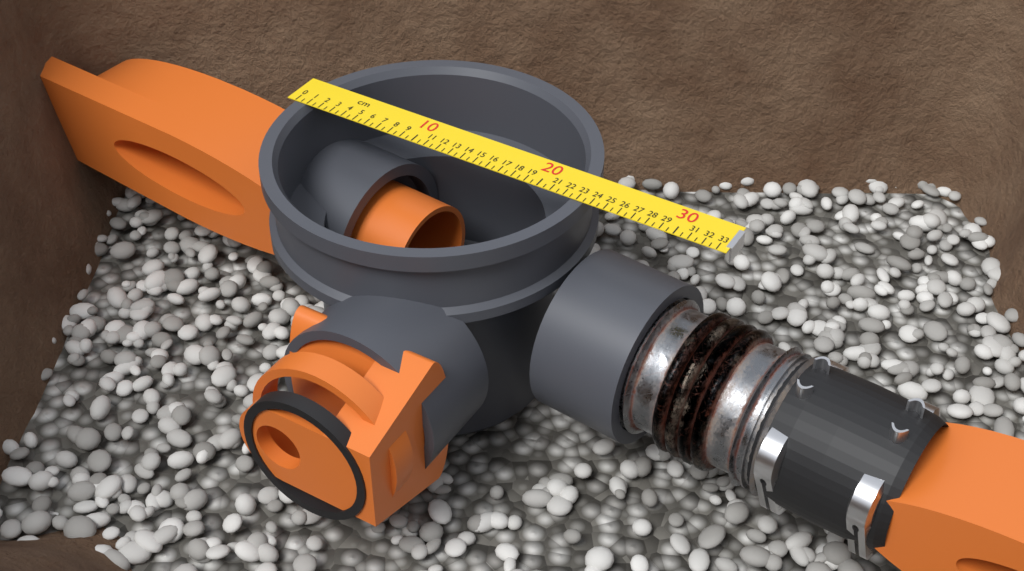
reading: 23.5 cm
